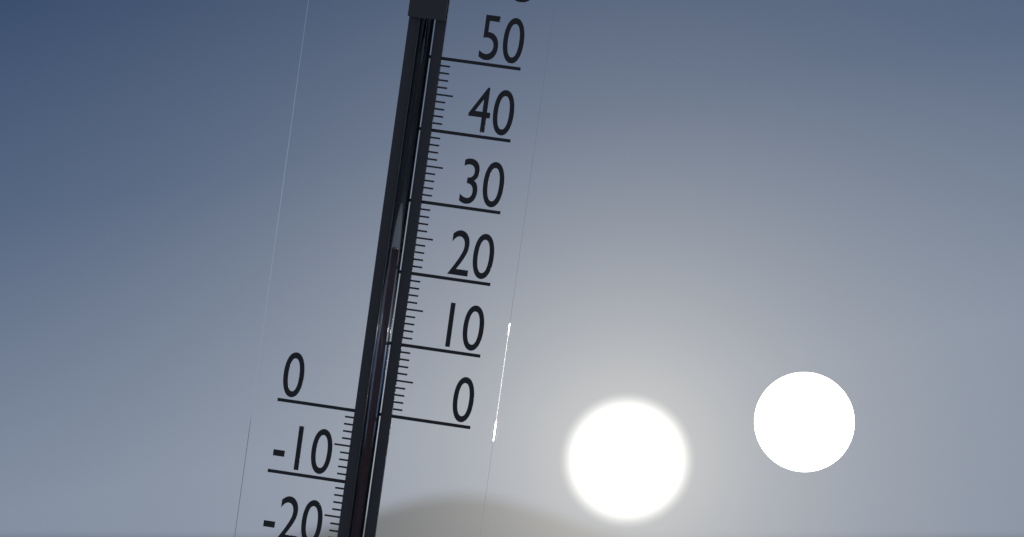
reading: 23 °C
